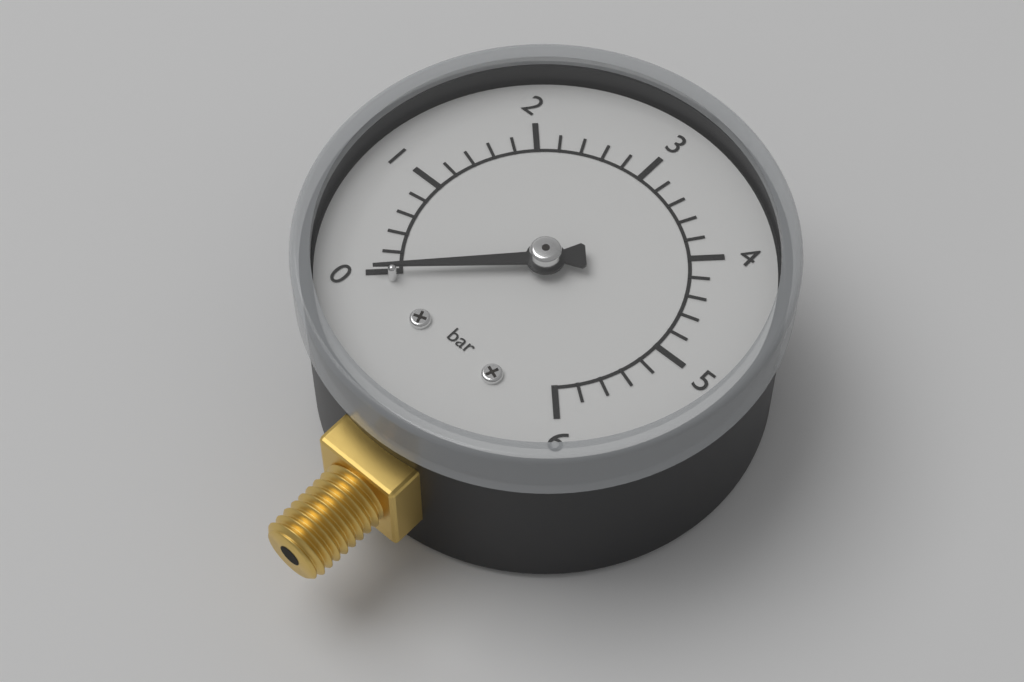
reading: 0.0 bar
